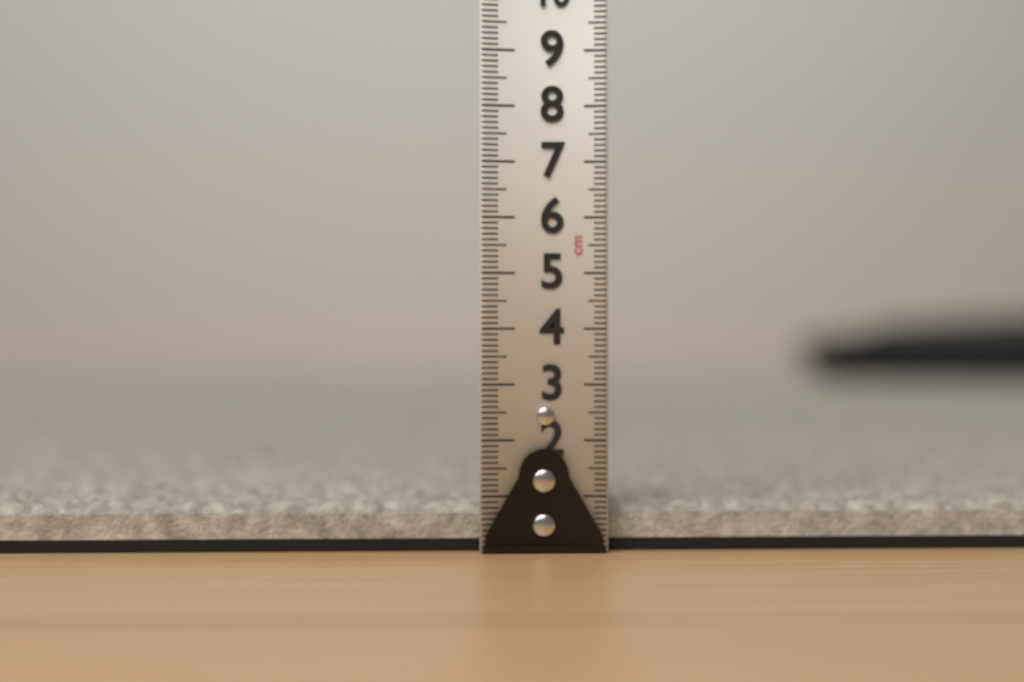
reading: 1.0 cm
